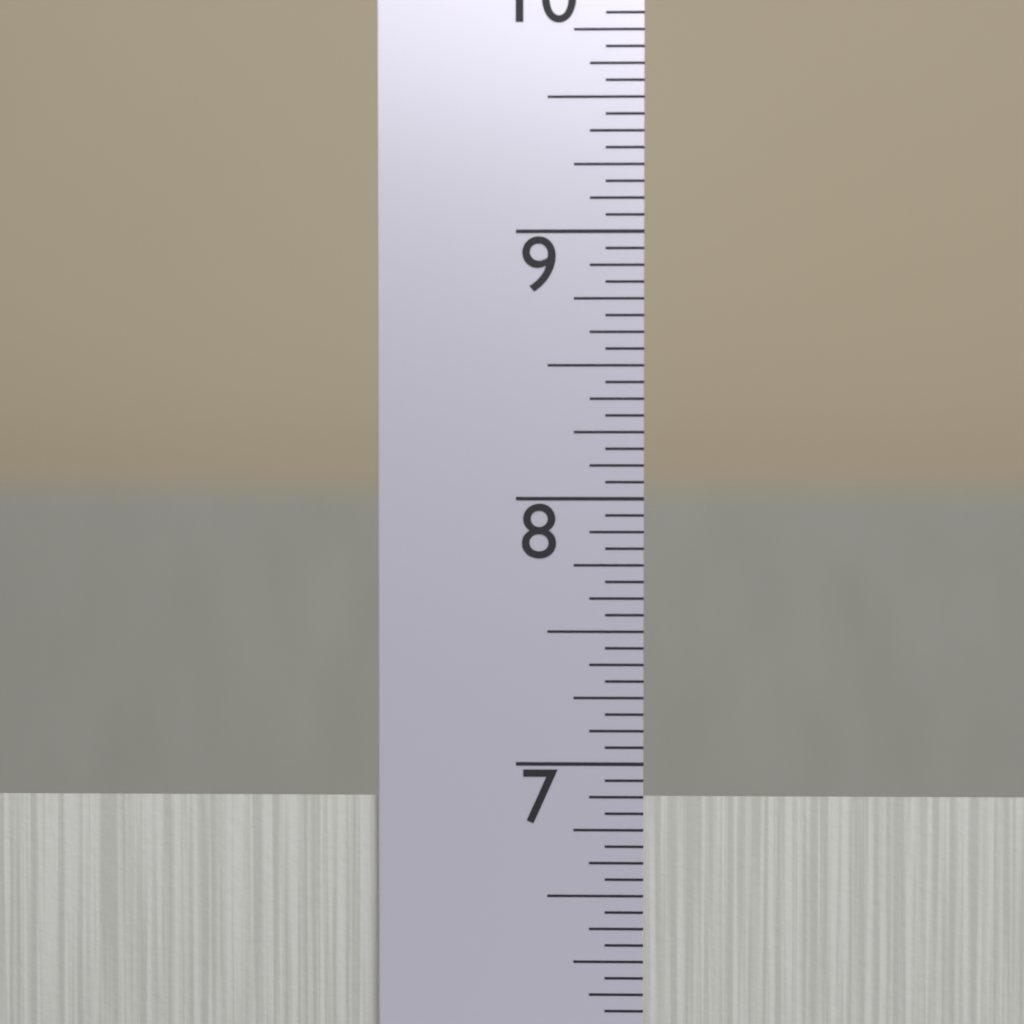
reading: 6.8750 in
